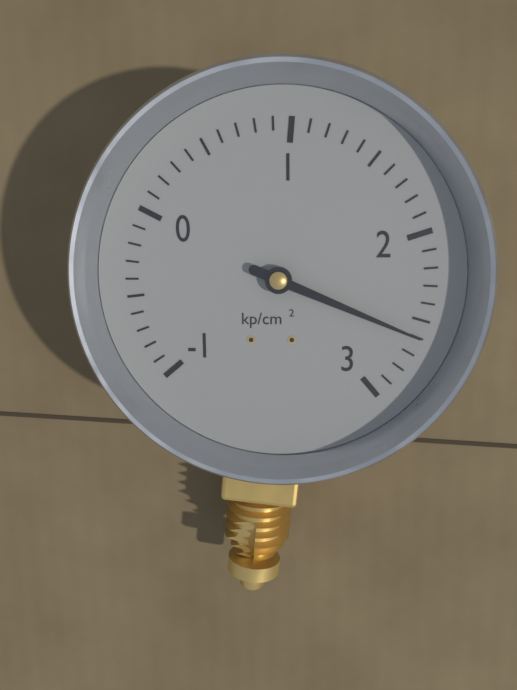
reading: 2.6 kp/cm²
